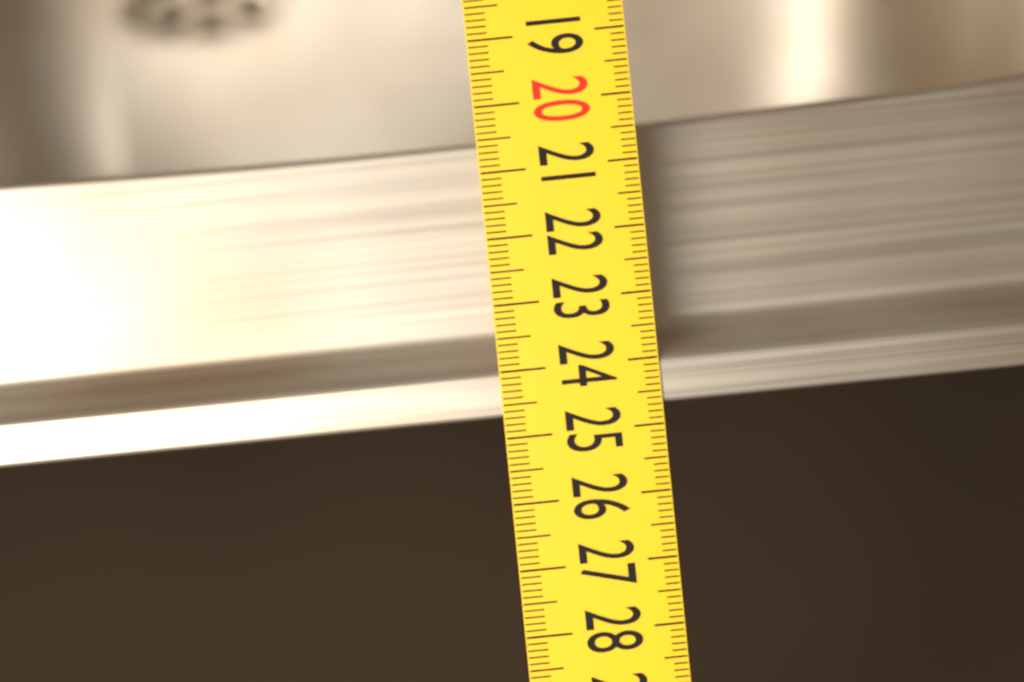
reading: 24.7 (no unit)
